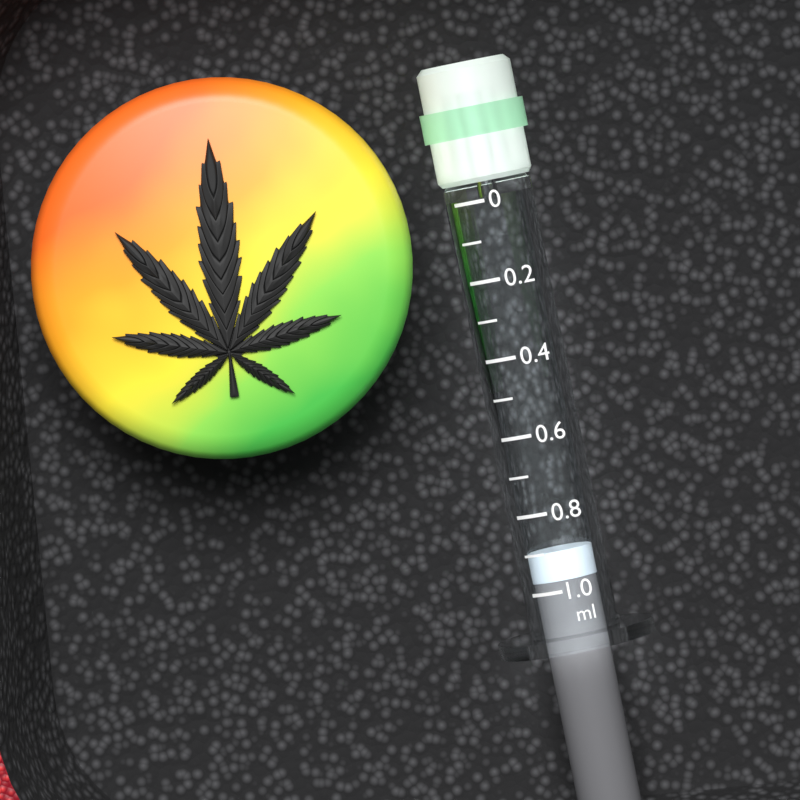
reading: 0.9 ml
